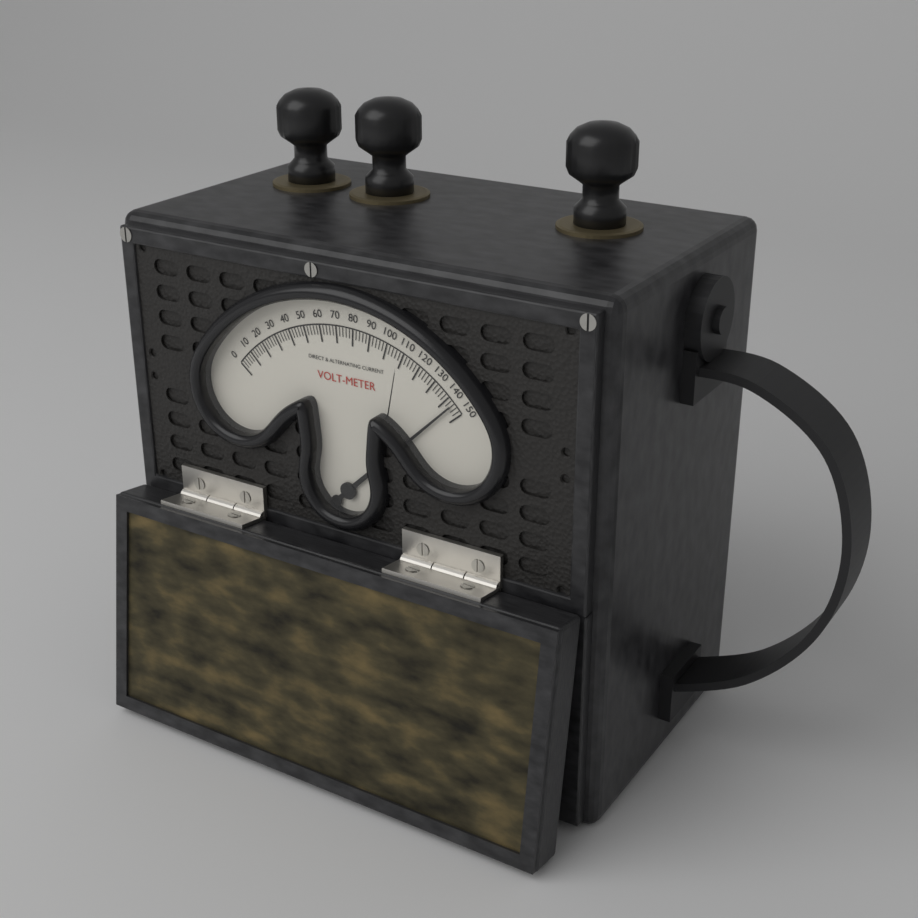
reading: 144 V
